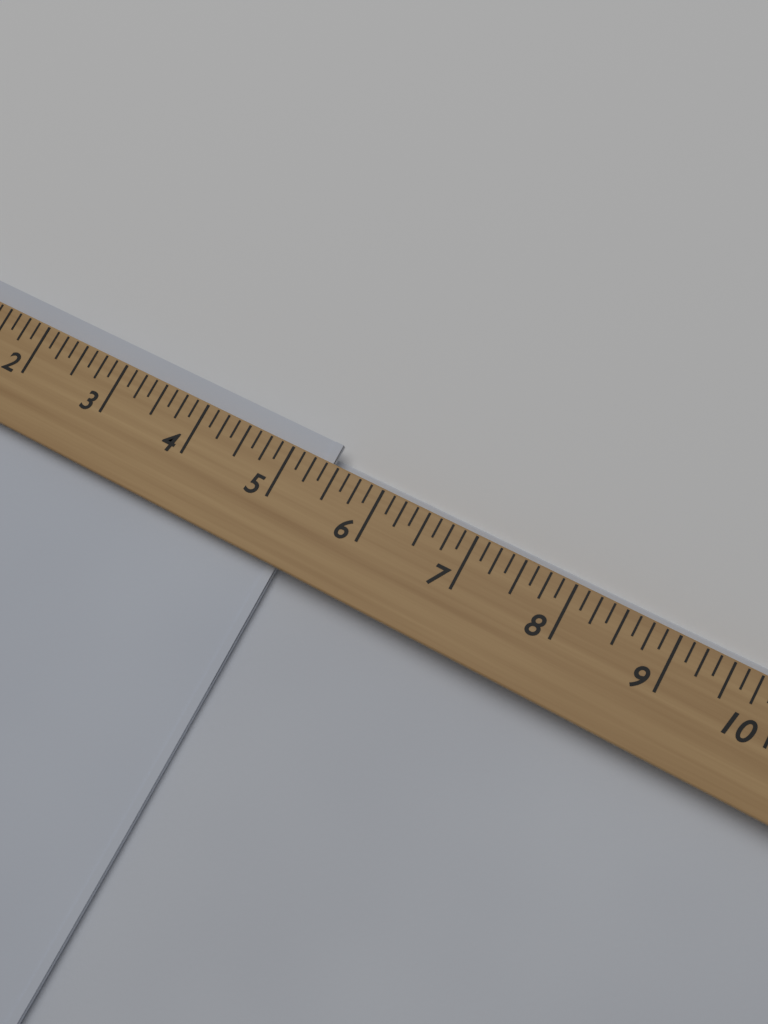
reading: 5.375 (no unit)
